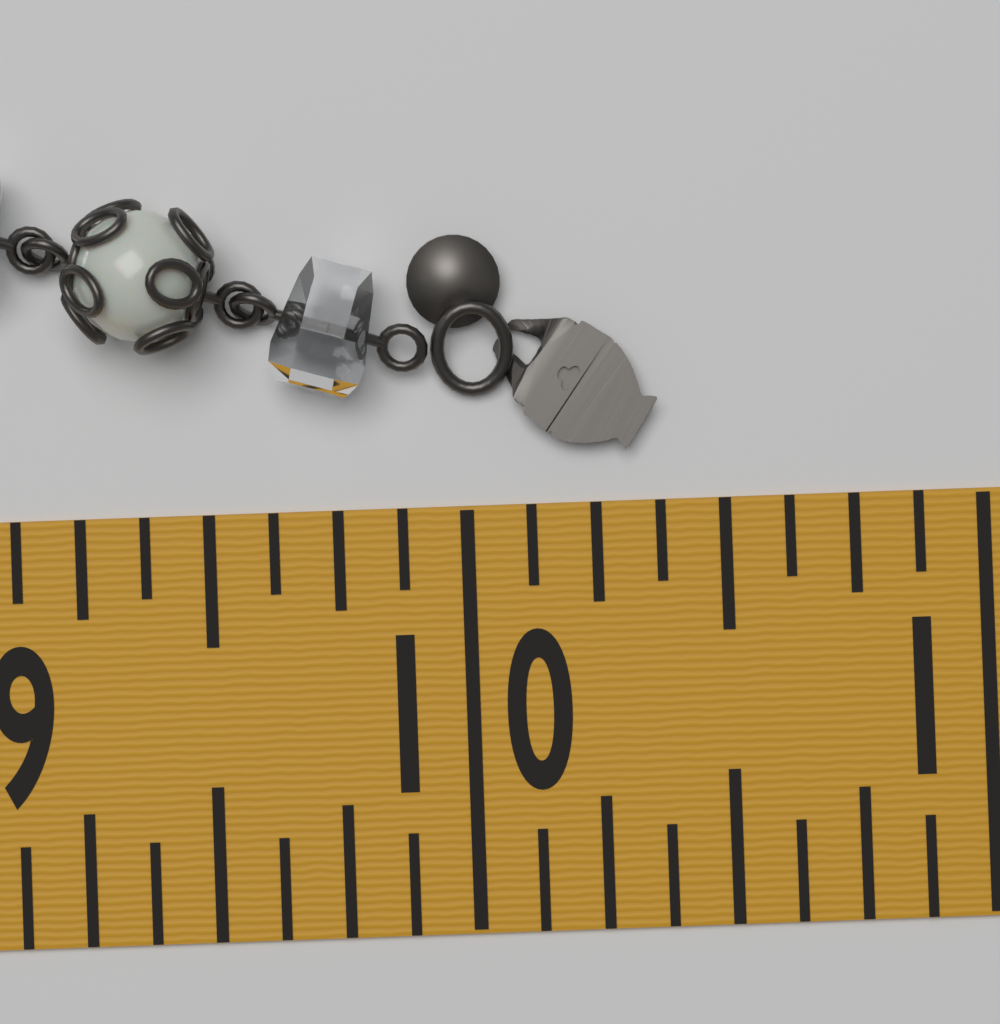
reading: 10.375 in
